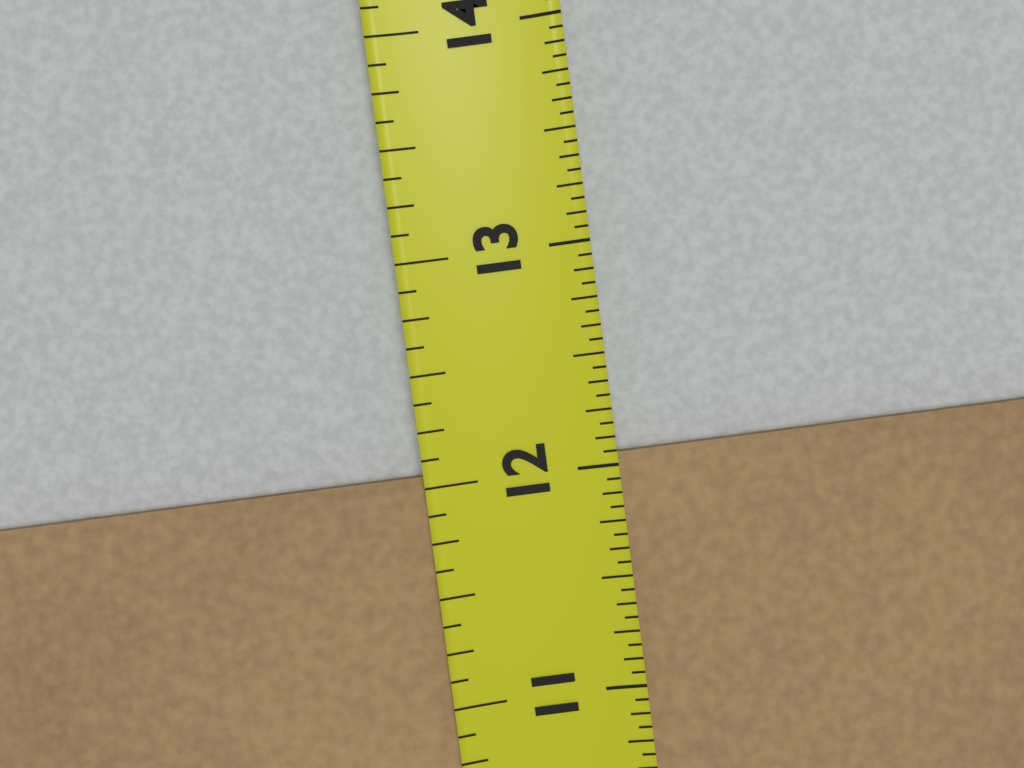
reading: 12.0625 in
